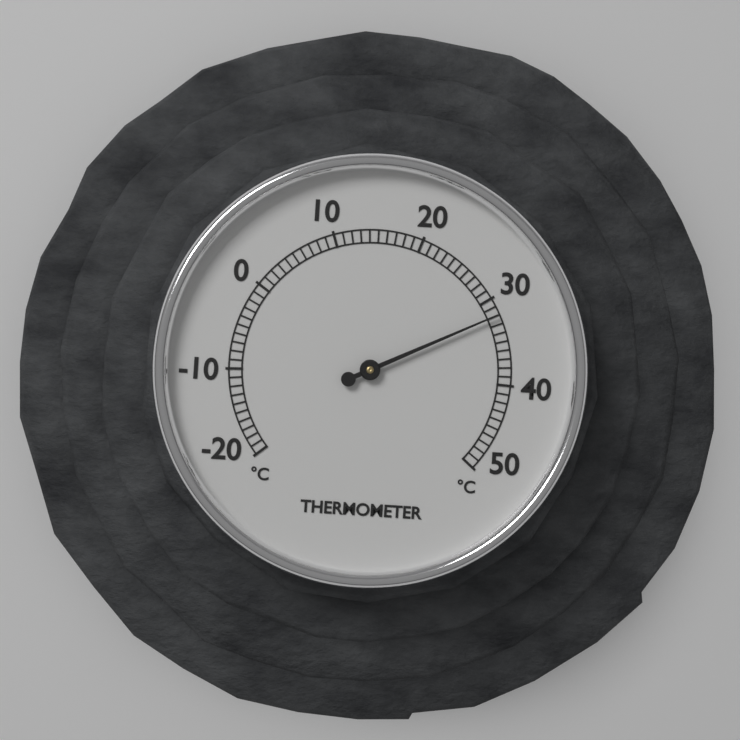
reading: 32 °C
